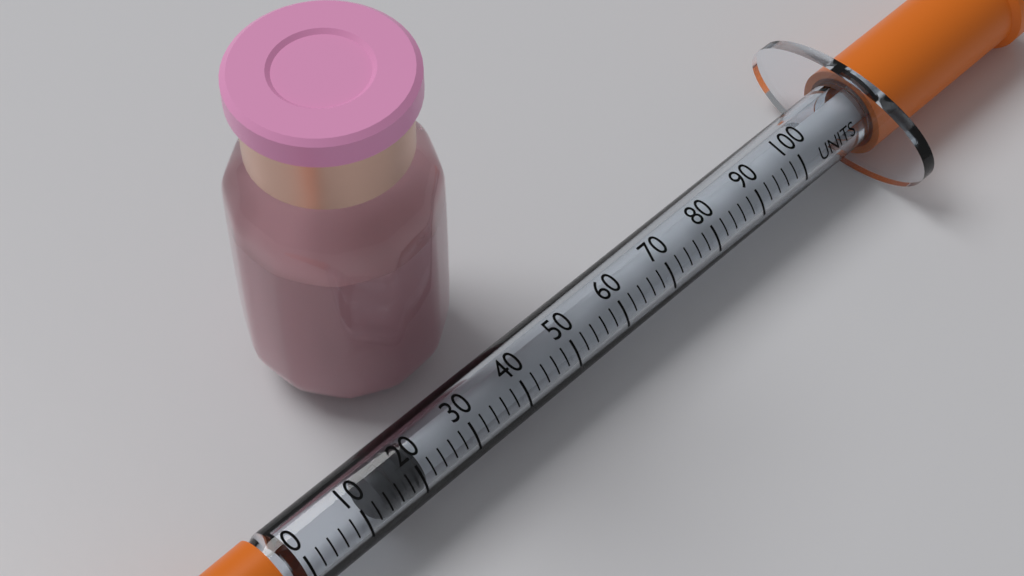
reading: 14 units
